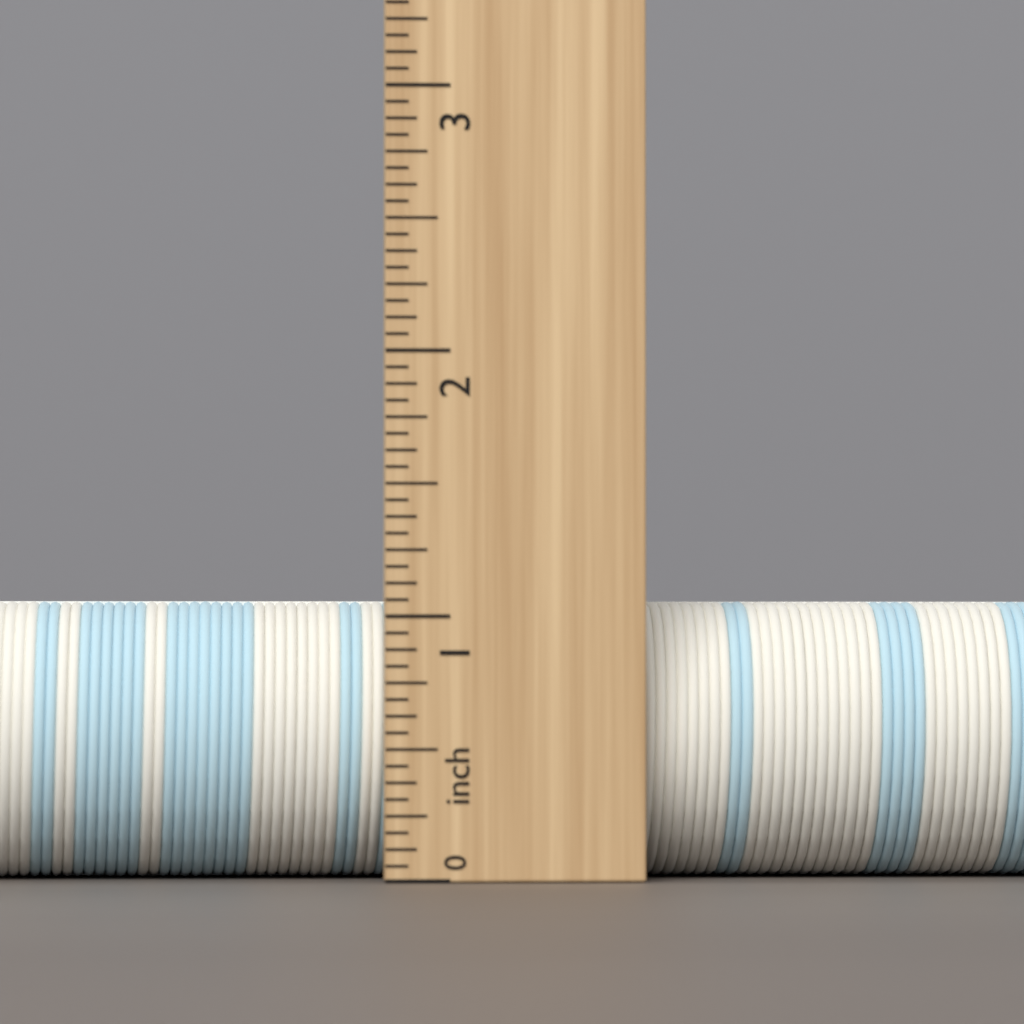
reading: 1.0625 inch
